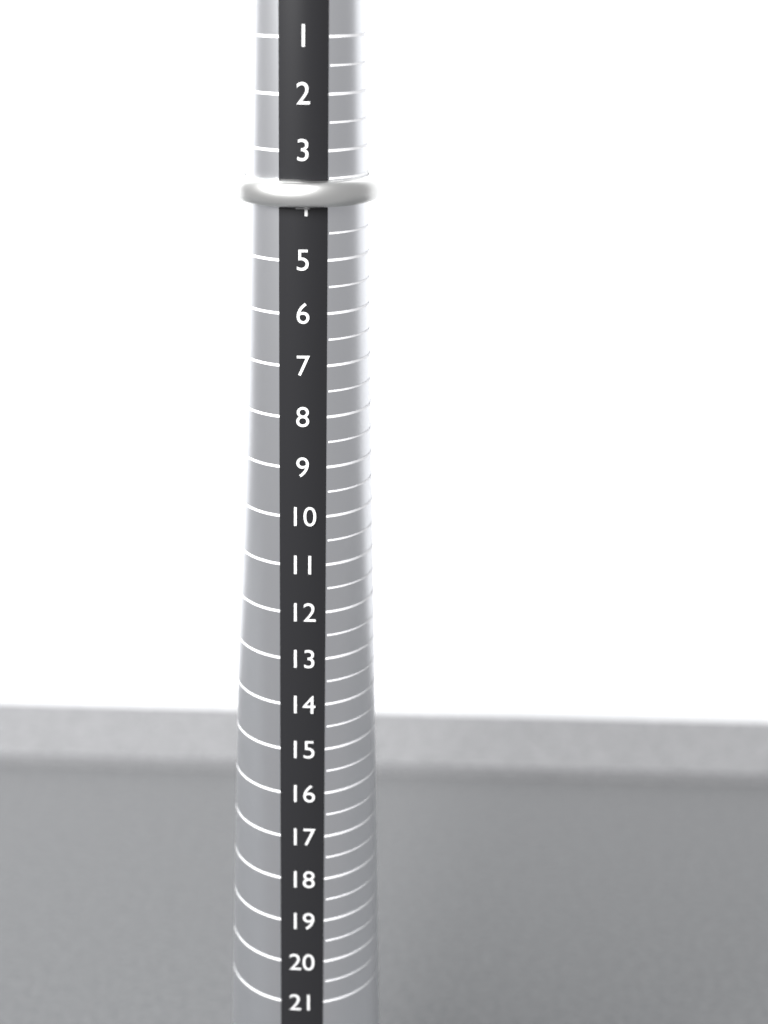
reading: 4.0 (no unit)
